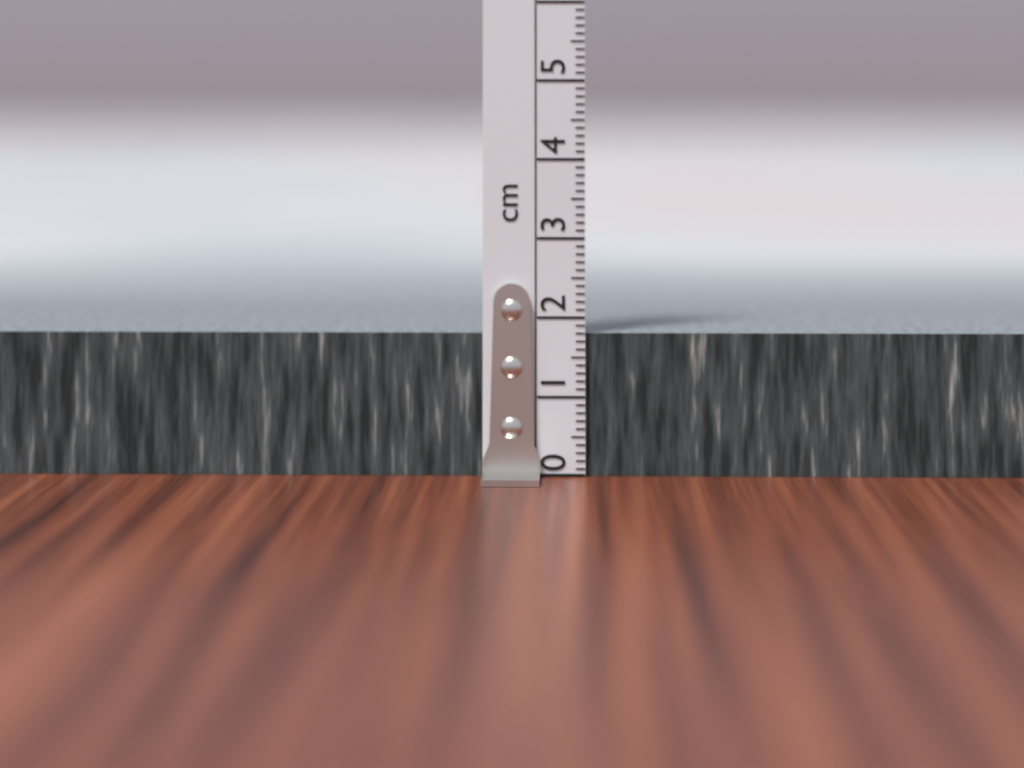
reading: 1.8 cm
